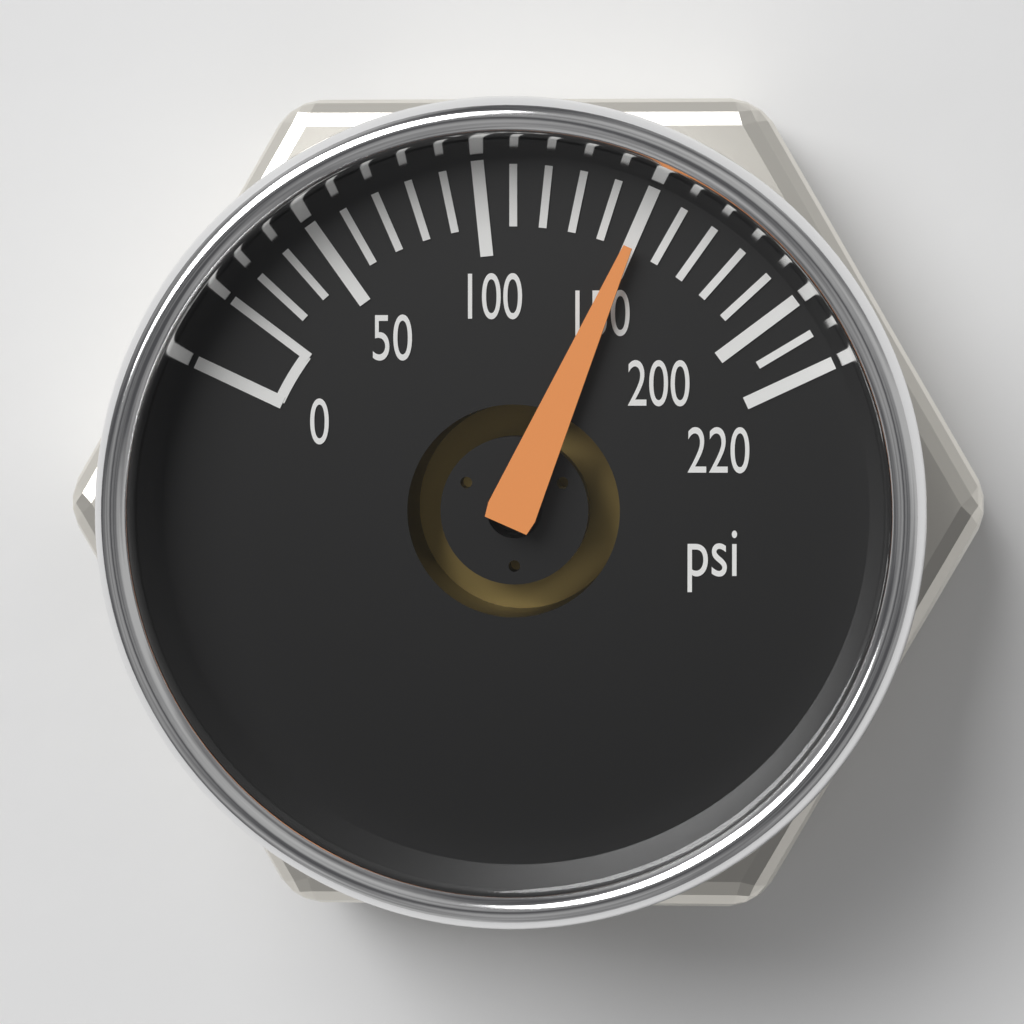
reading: 150 psi
